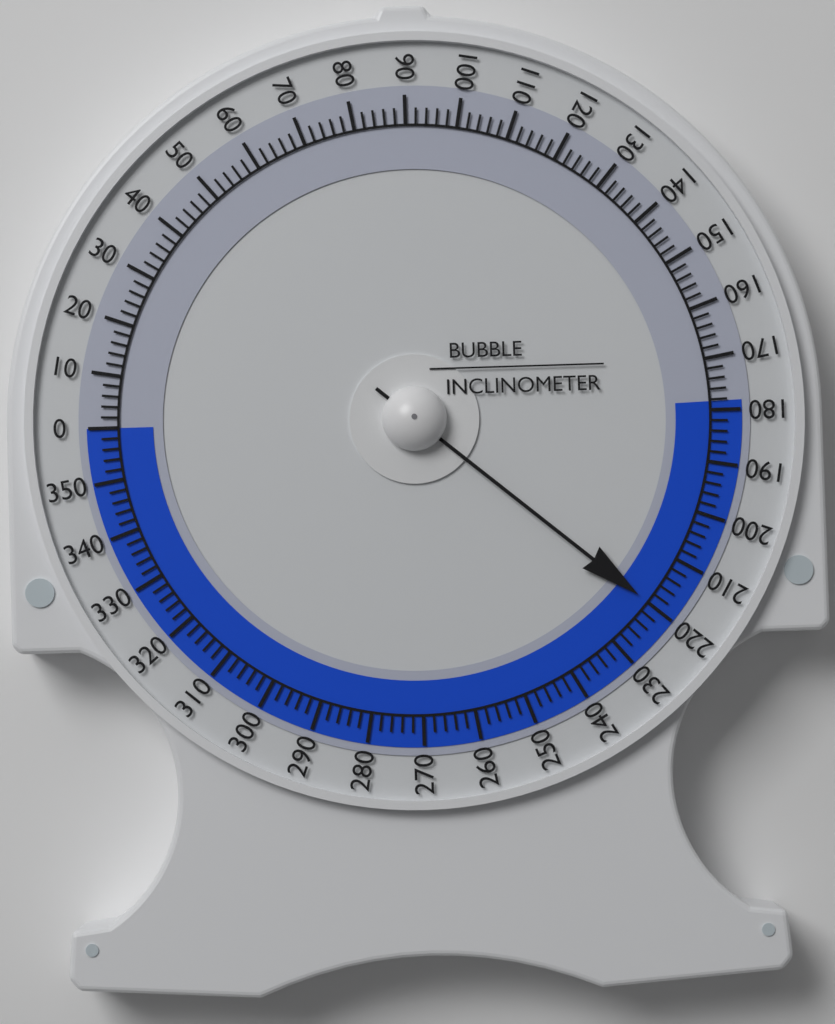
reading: 220 (no unit)
